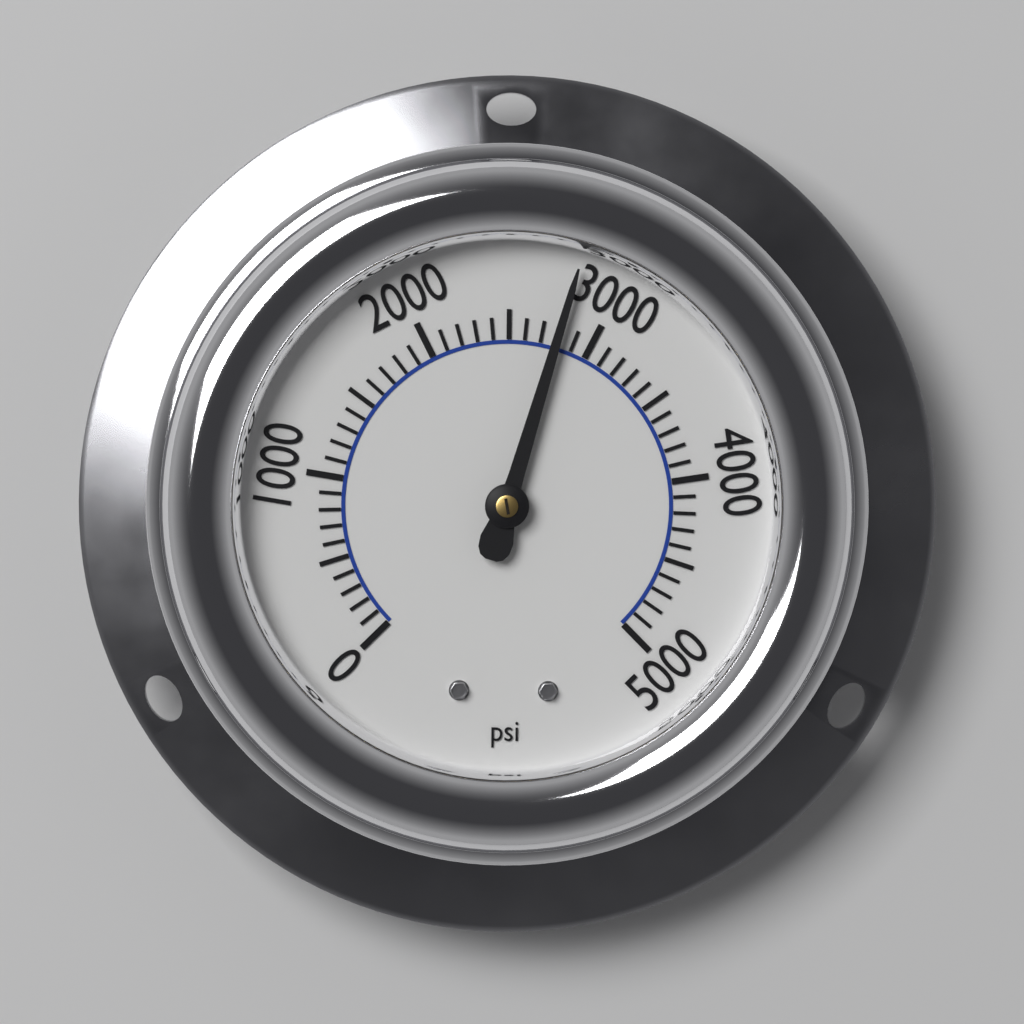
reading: 2800 psi
